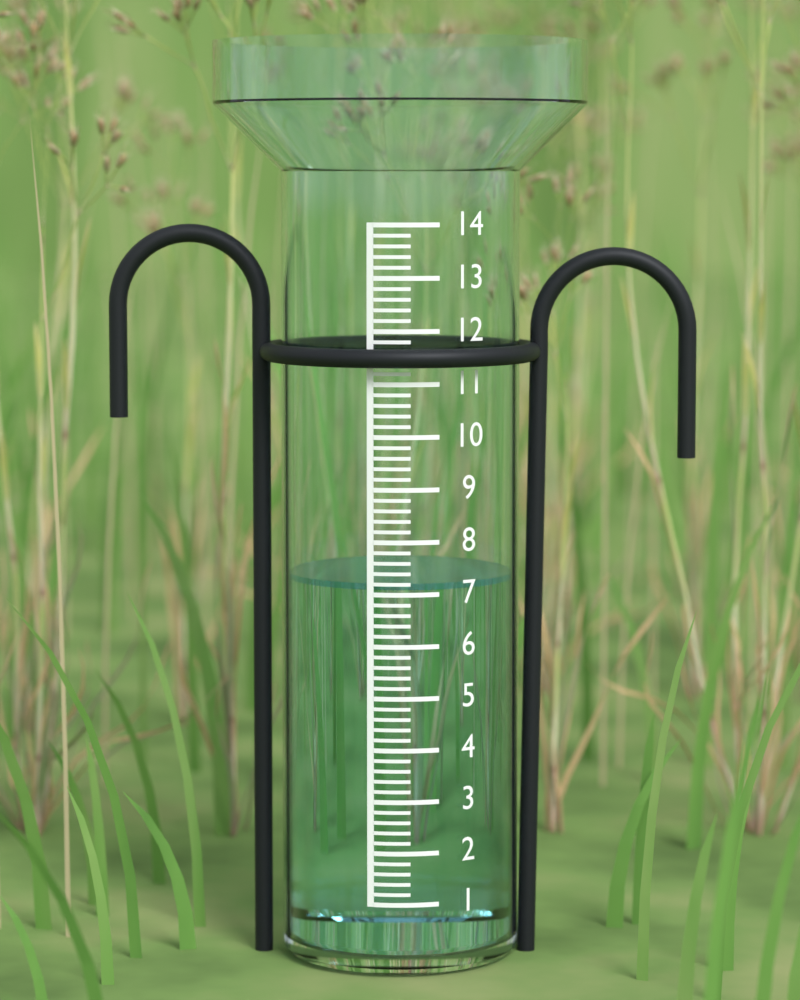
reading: 7.2 (no unit)
